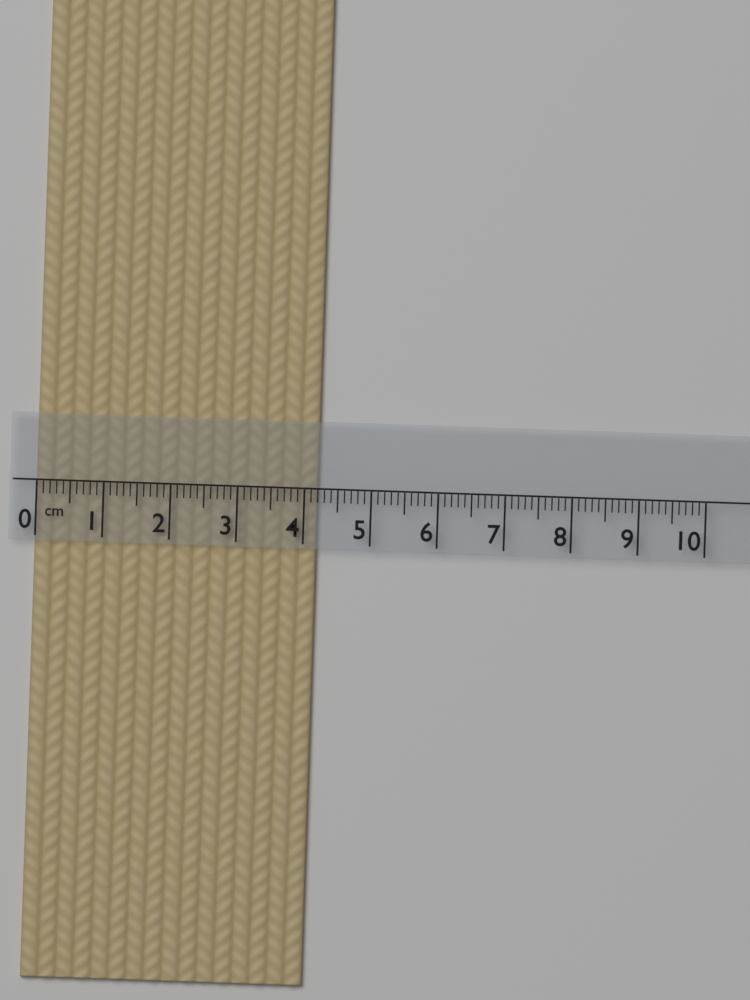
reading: 4.2 cm
